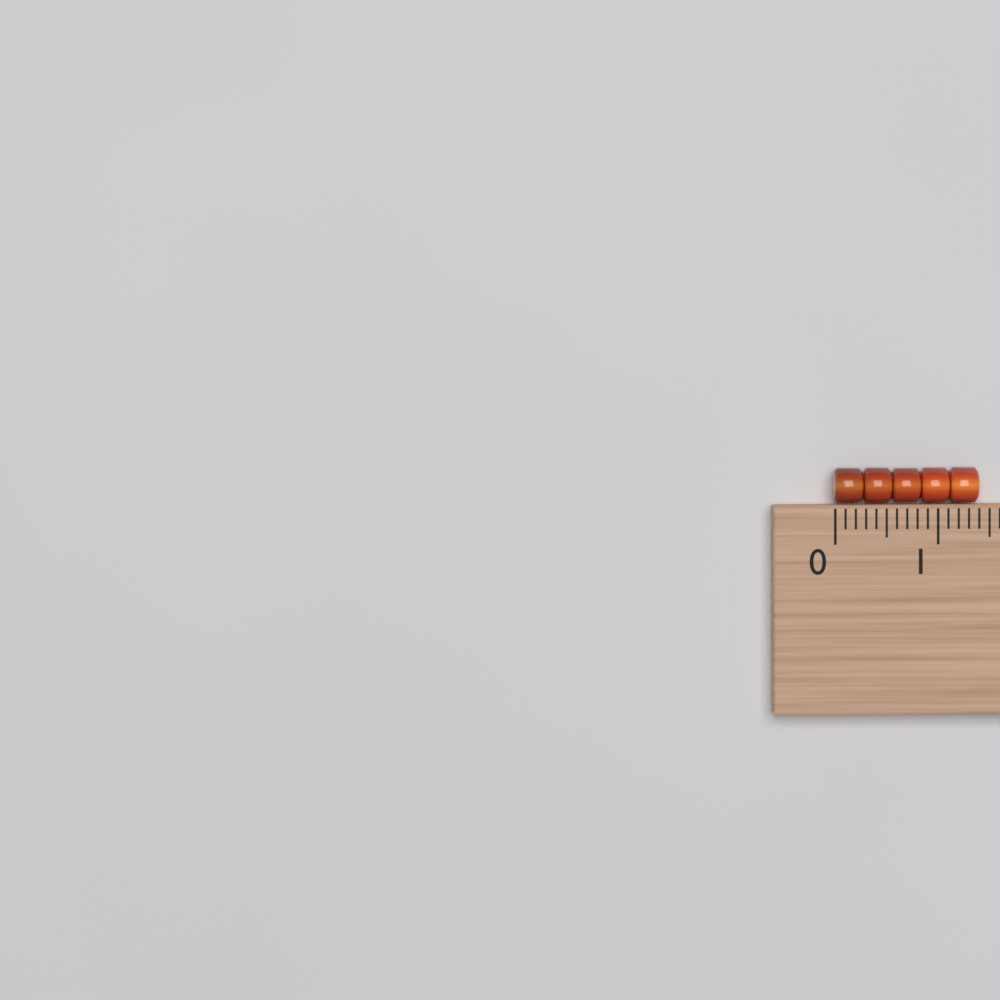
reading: 1.4 (no unit)
